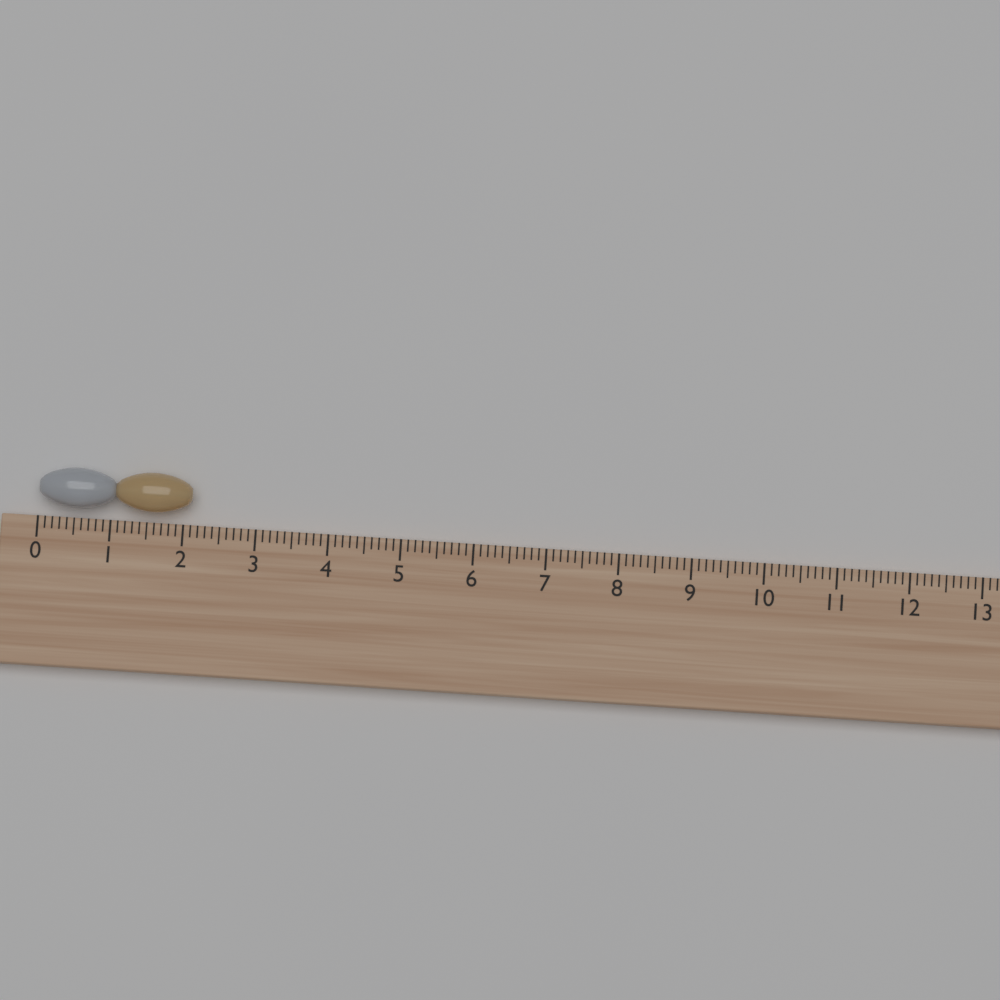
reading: 2.1 (no unit)
